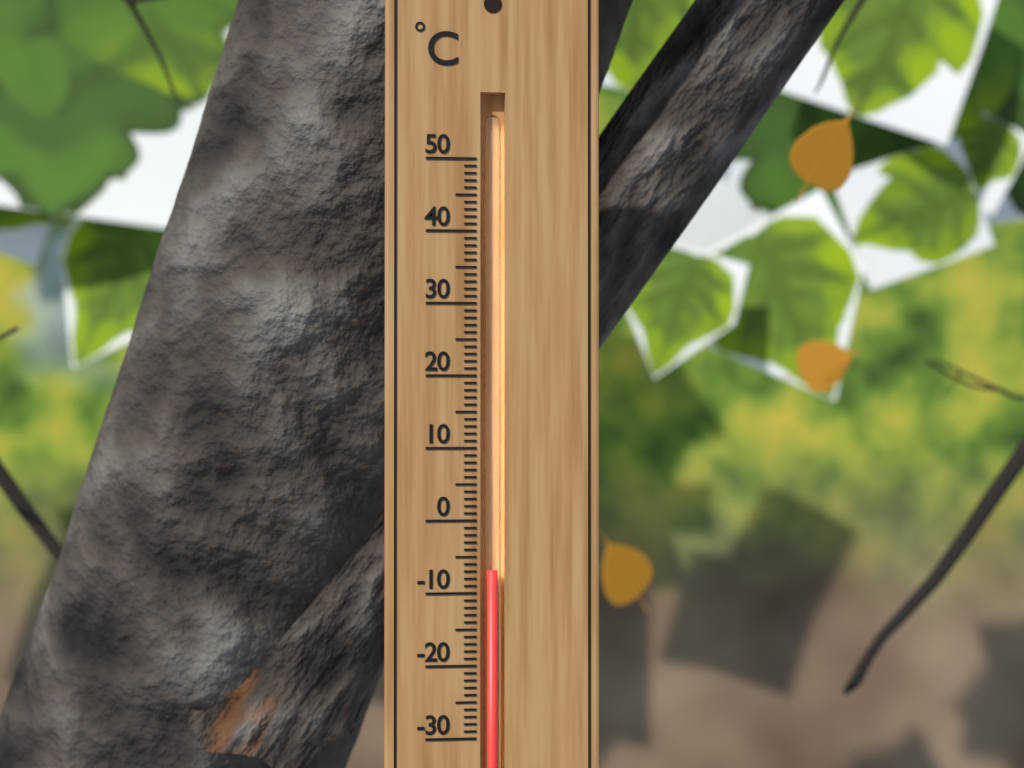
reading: -7 °C
